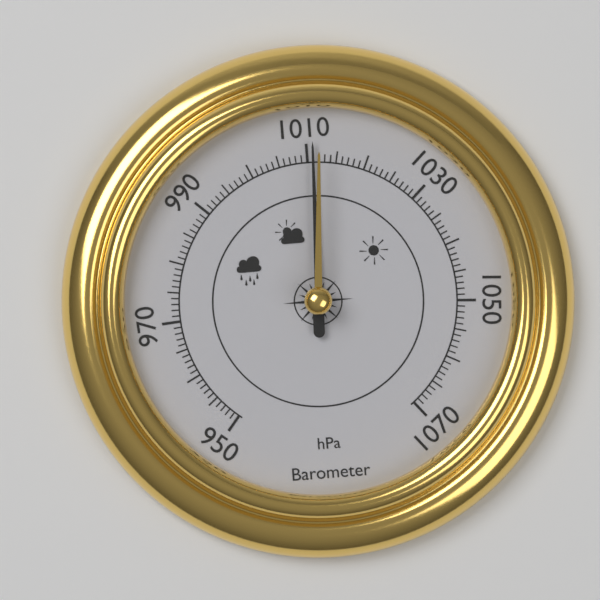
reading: 1011 hPa
